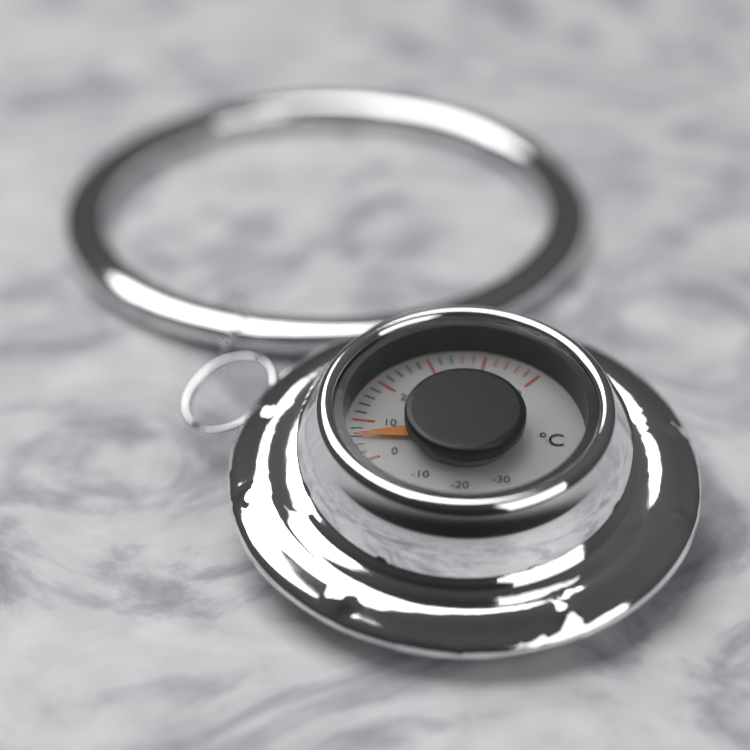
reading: 6 °C
